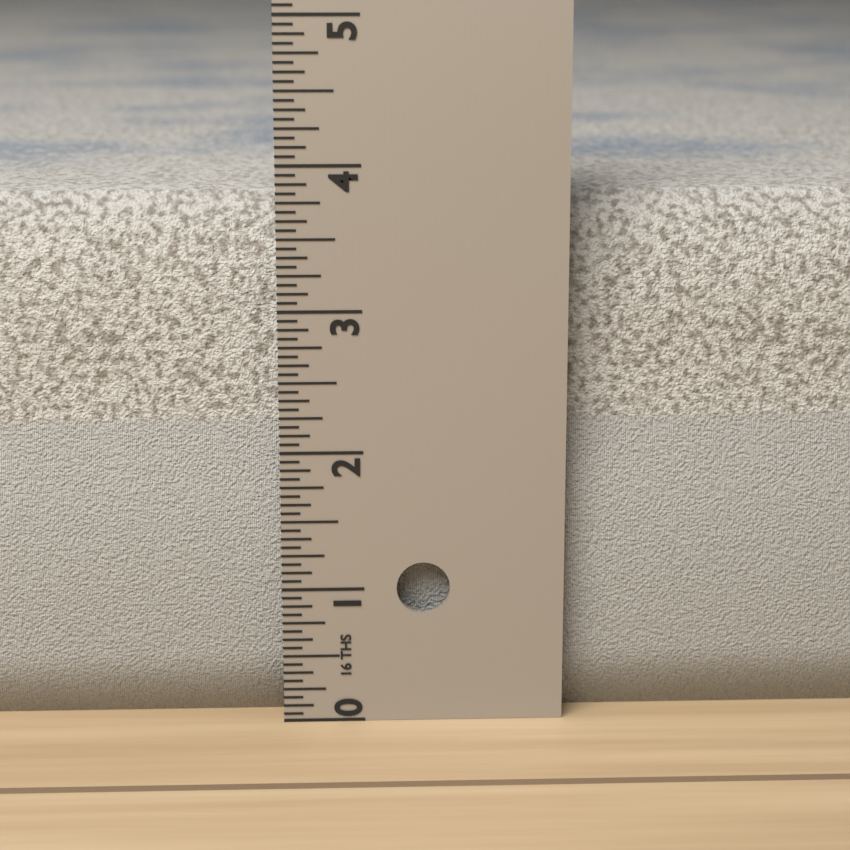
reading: 3.7500 in
